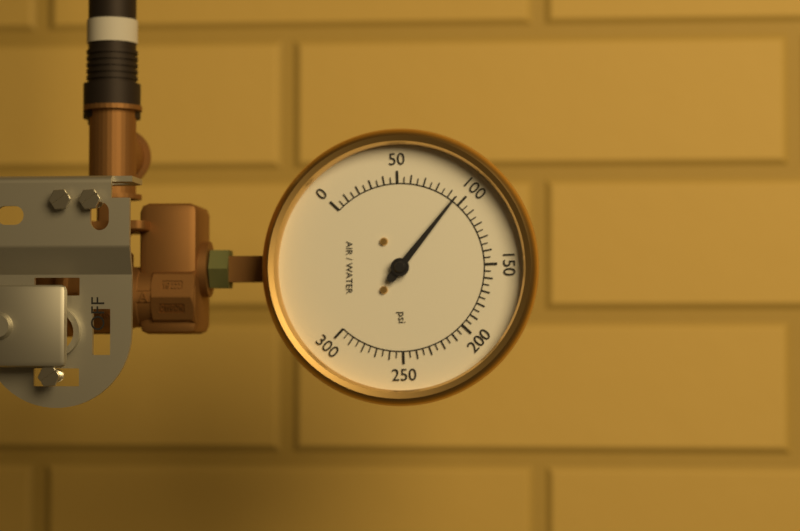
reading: 95 psi
